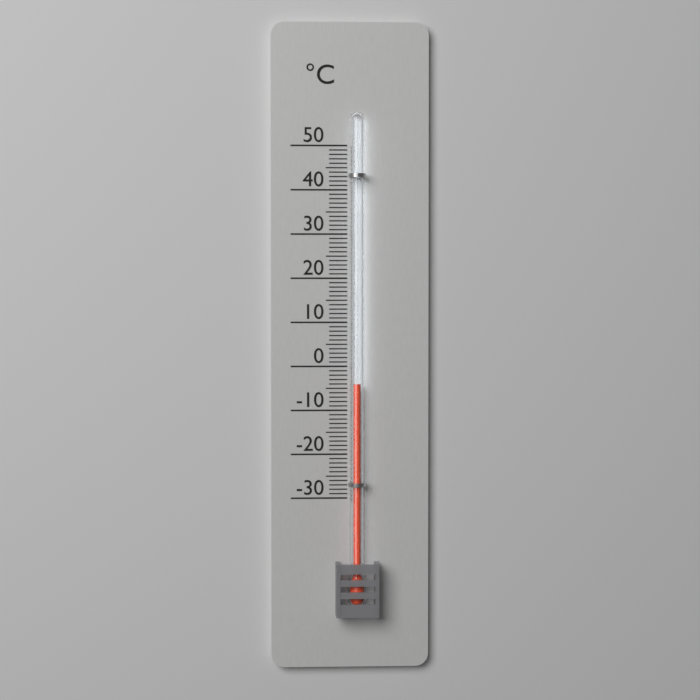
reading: -4 °C
